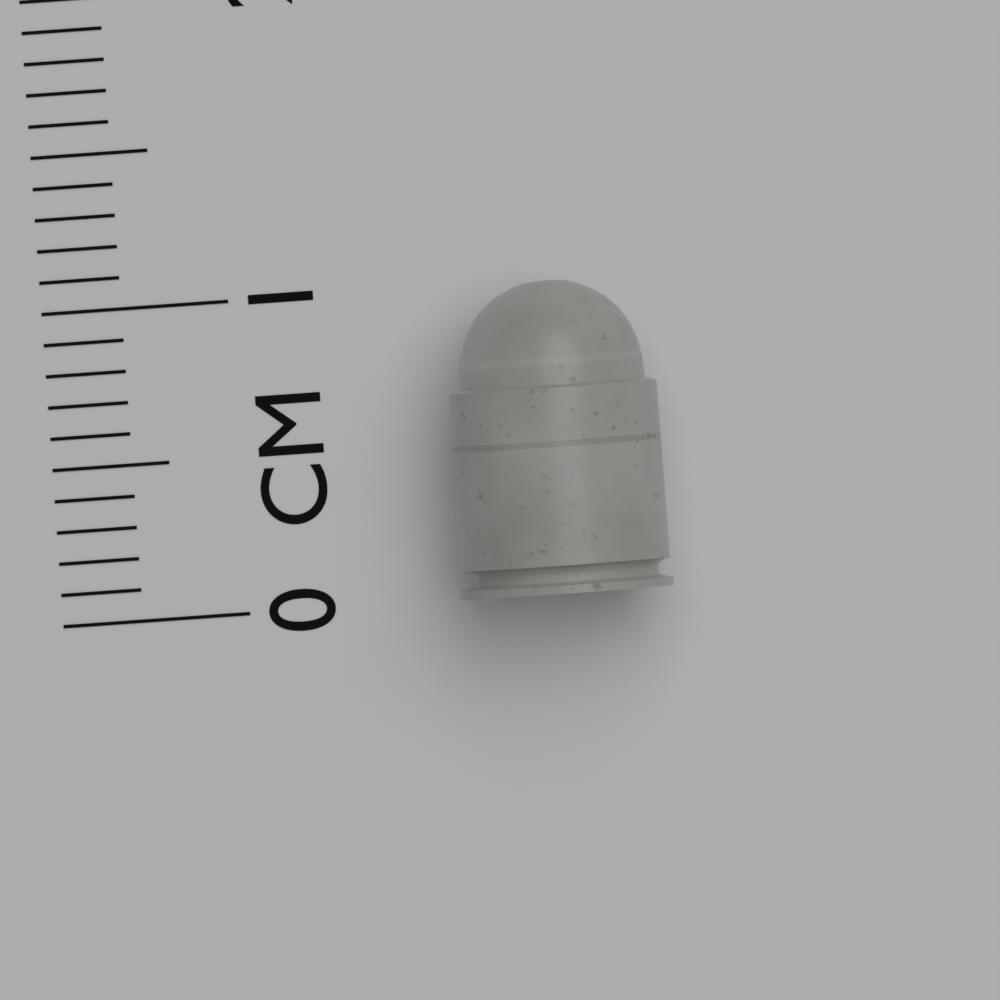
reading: 1.0 cm
